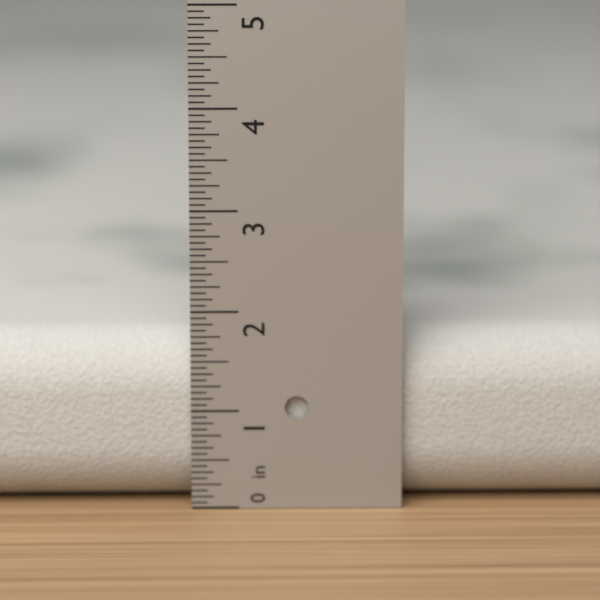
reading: 1.7500 in
